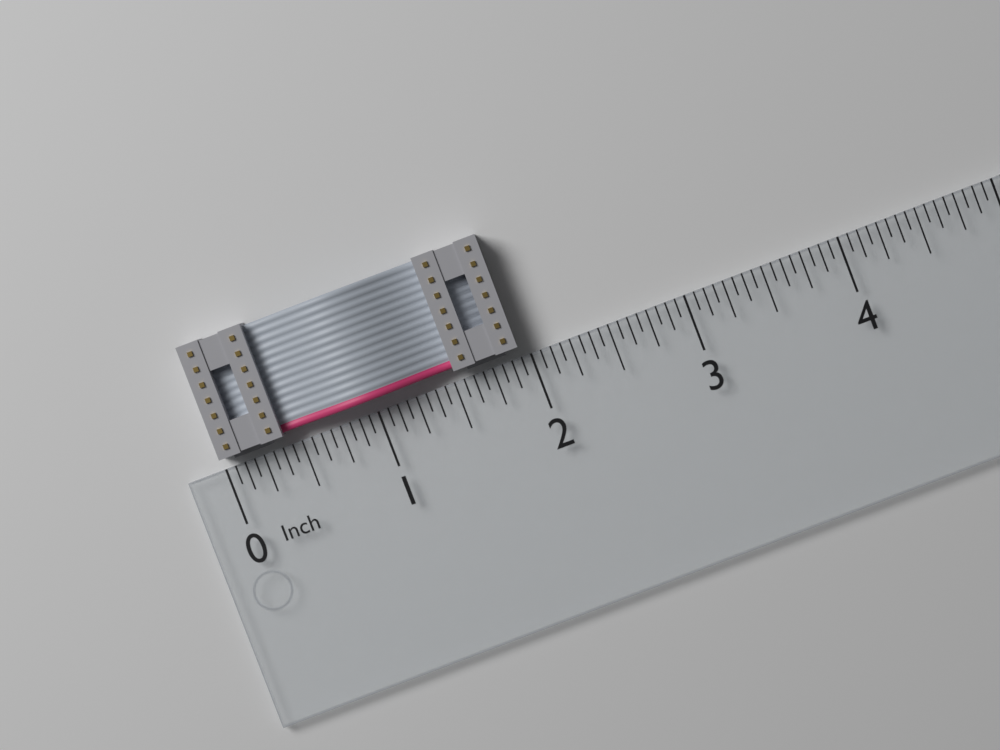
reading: 1.9375 in
